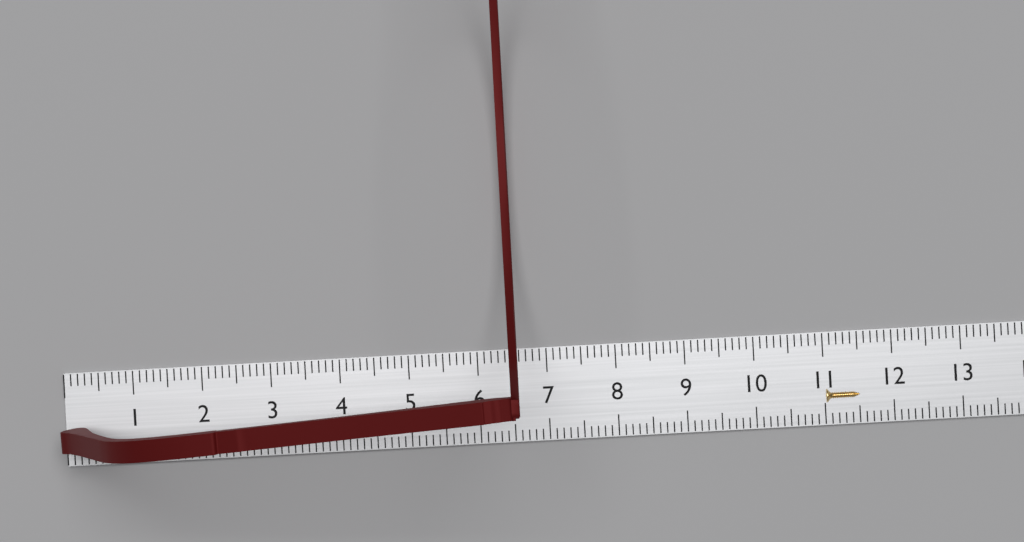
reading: 6.6 cm
